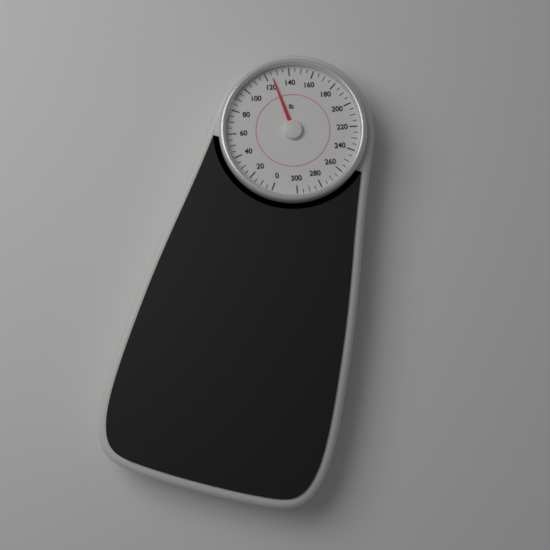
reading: 125 lb
